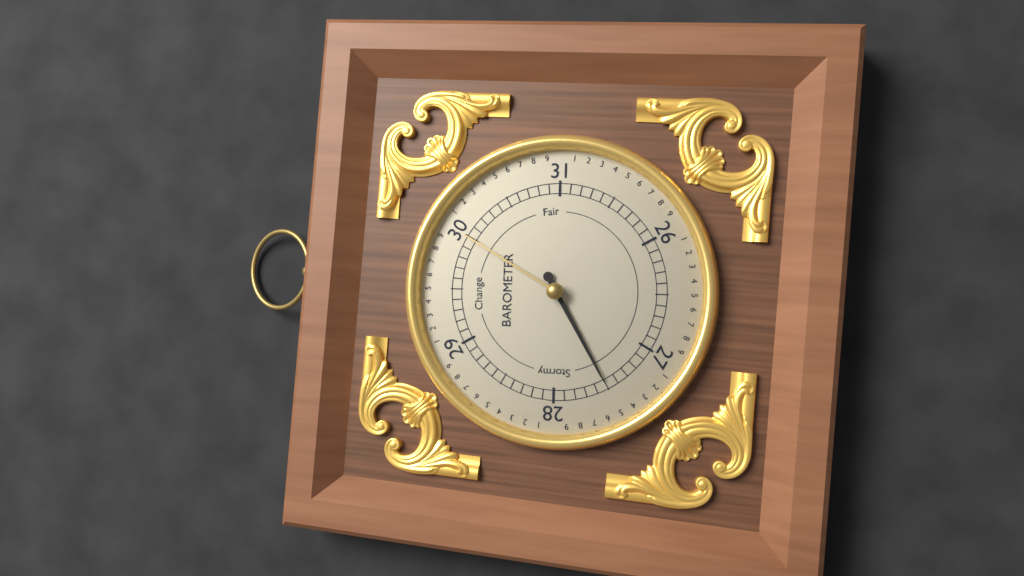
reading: 27.5 (no unit)
